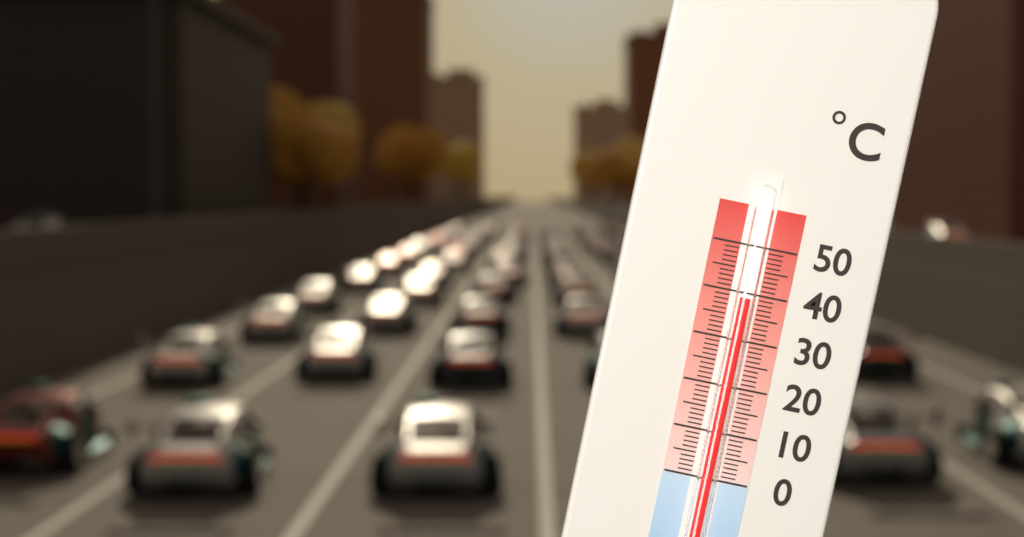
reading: 39 °C
